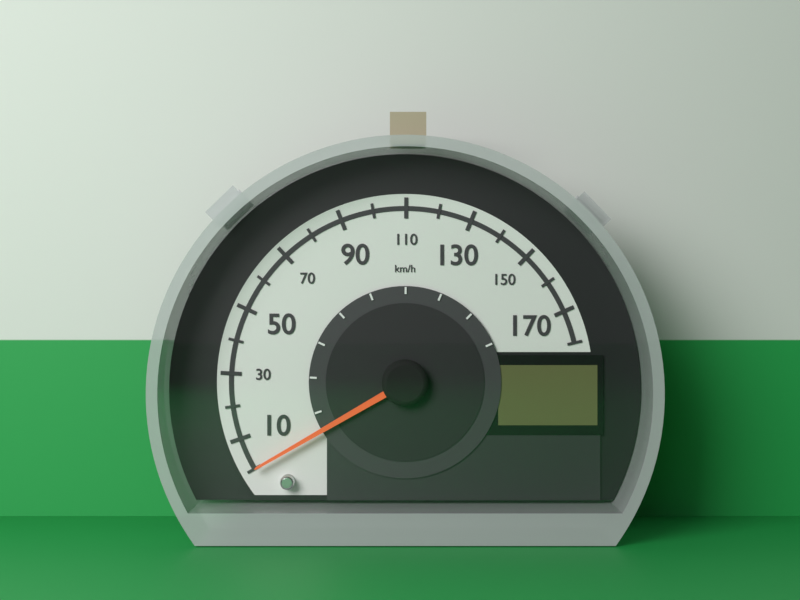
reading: 0 km/h
